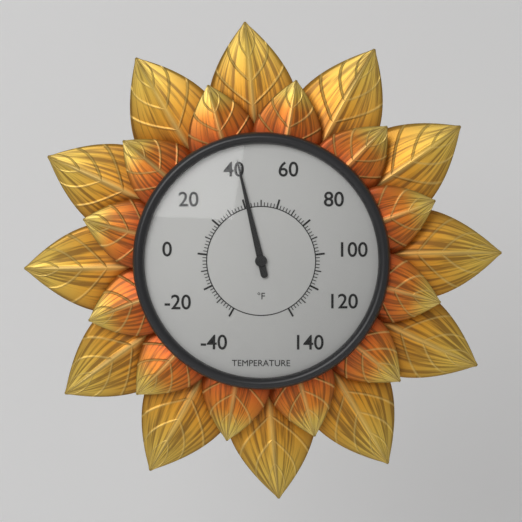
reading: 42 °F
